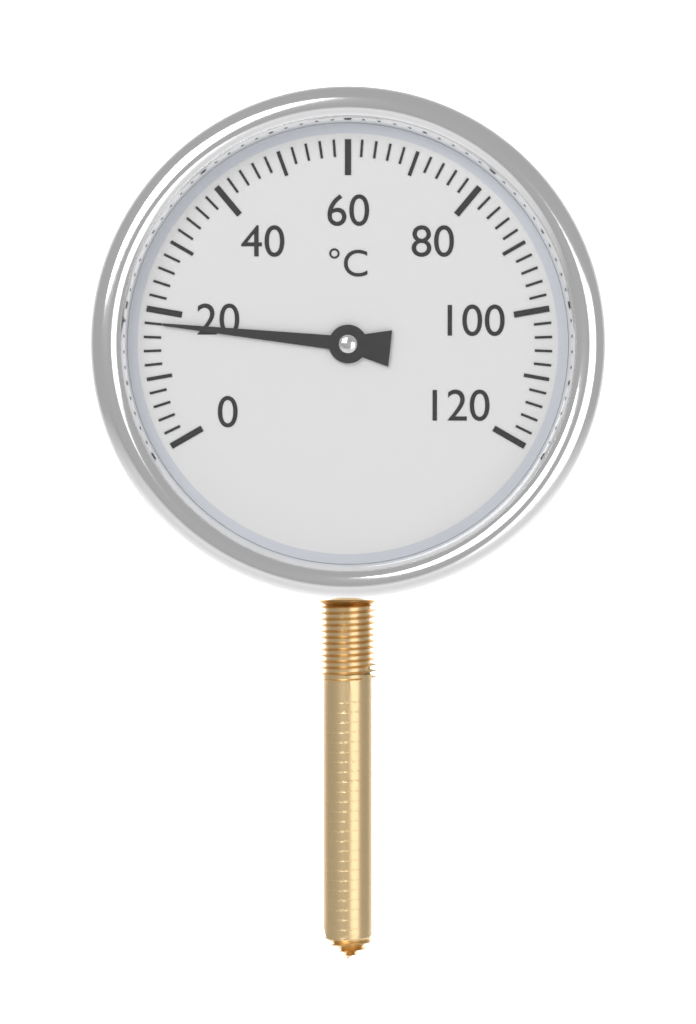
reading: 18 °C
